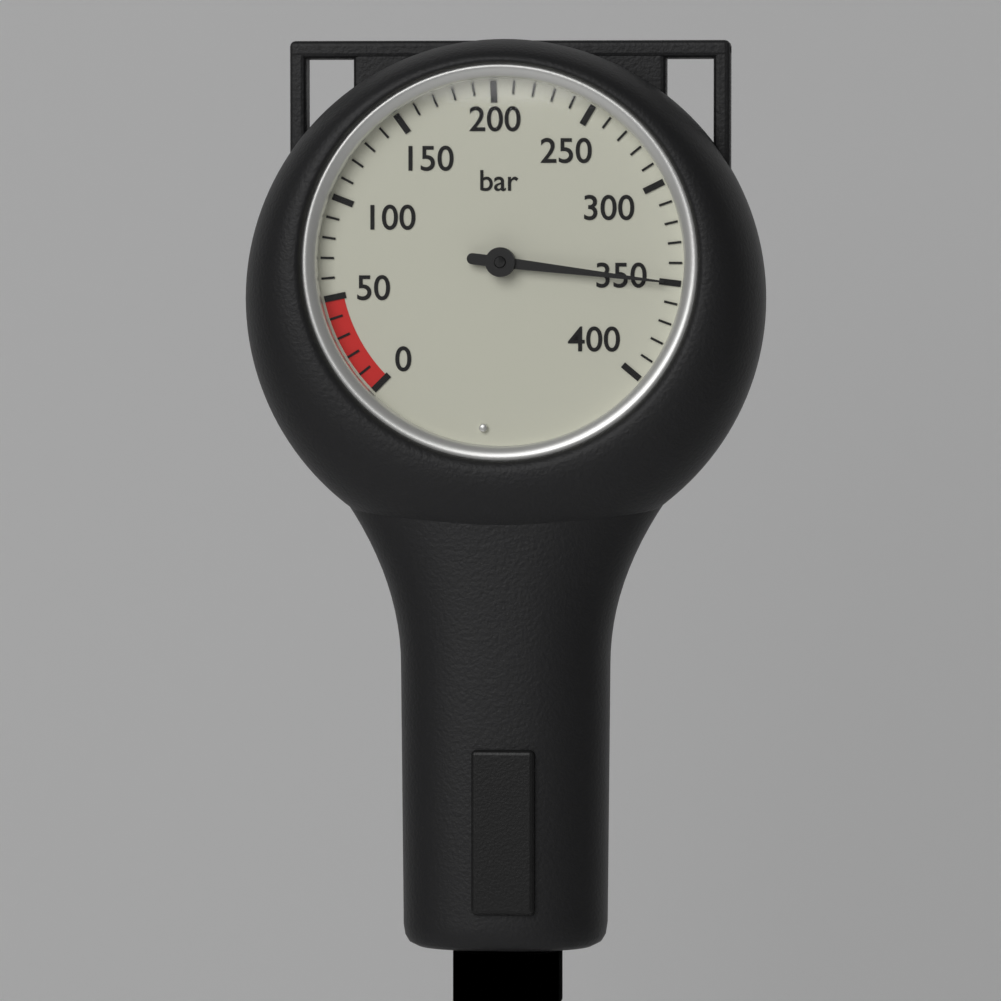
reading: 350 bar
